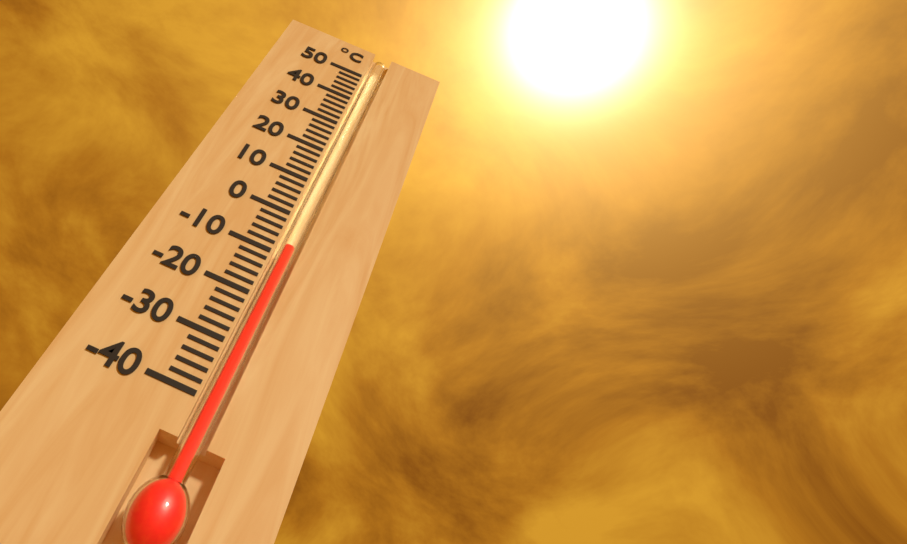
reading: -8 °C
